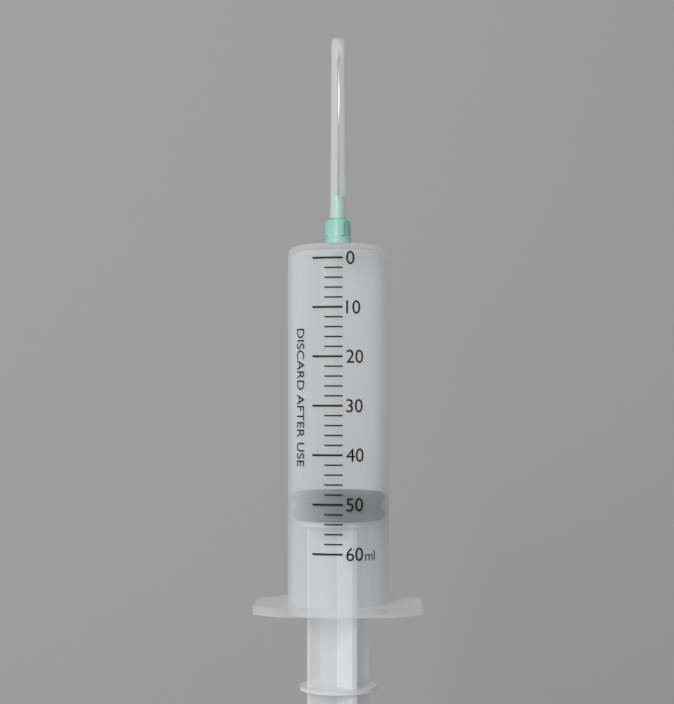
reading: 48 ml
